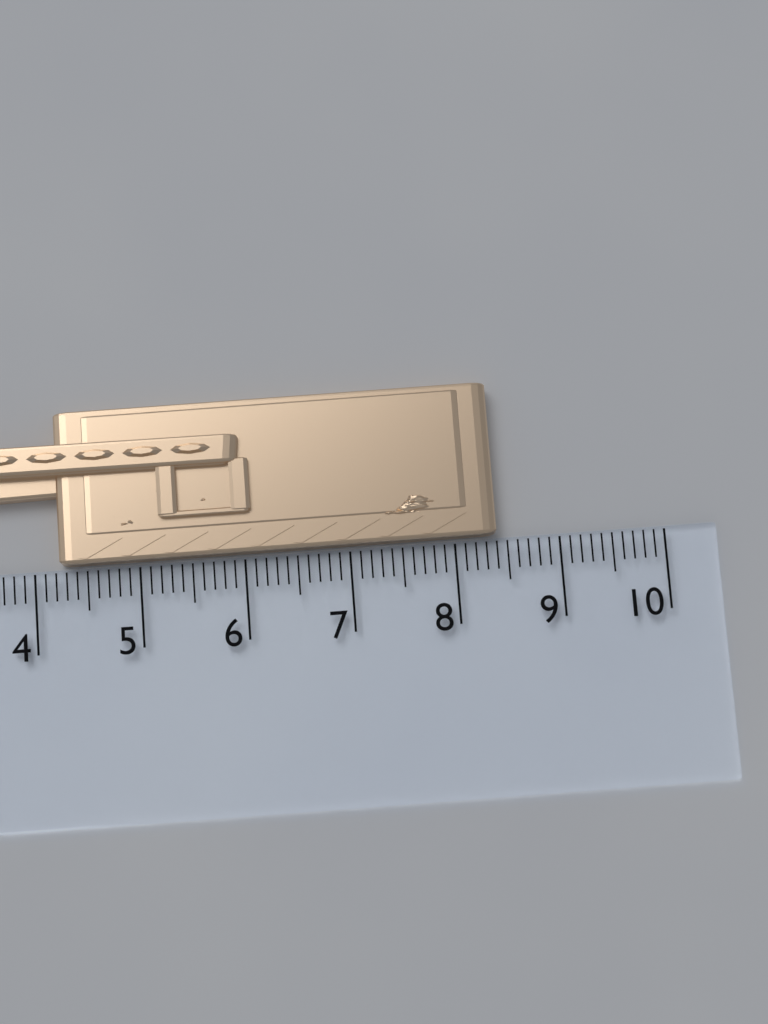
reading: 8.4 cm
